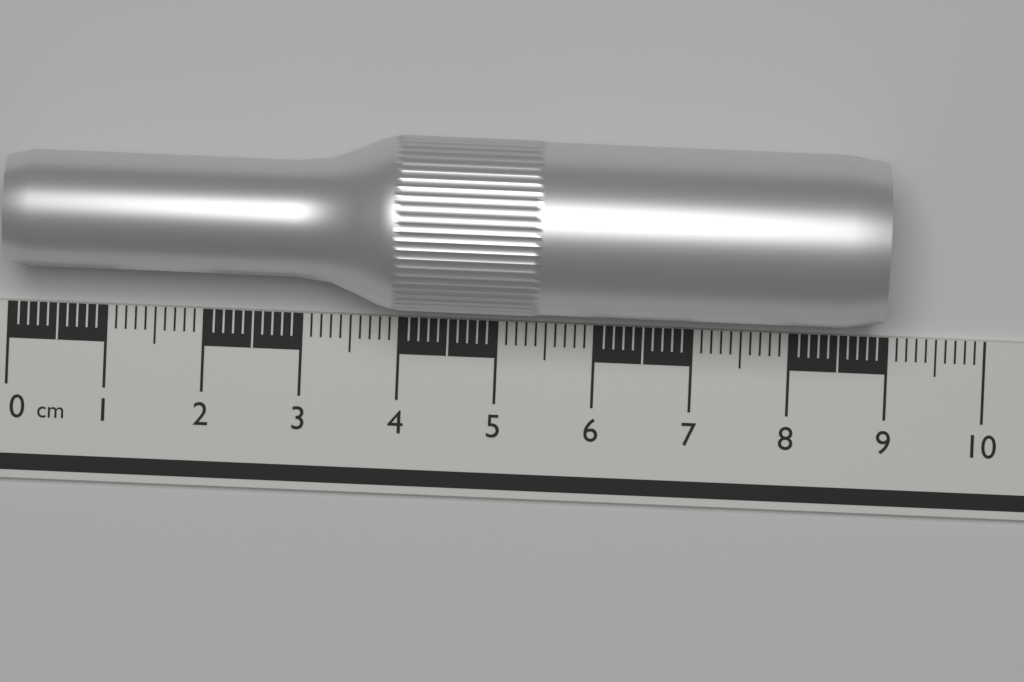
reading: 8.9 cm
